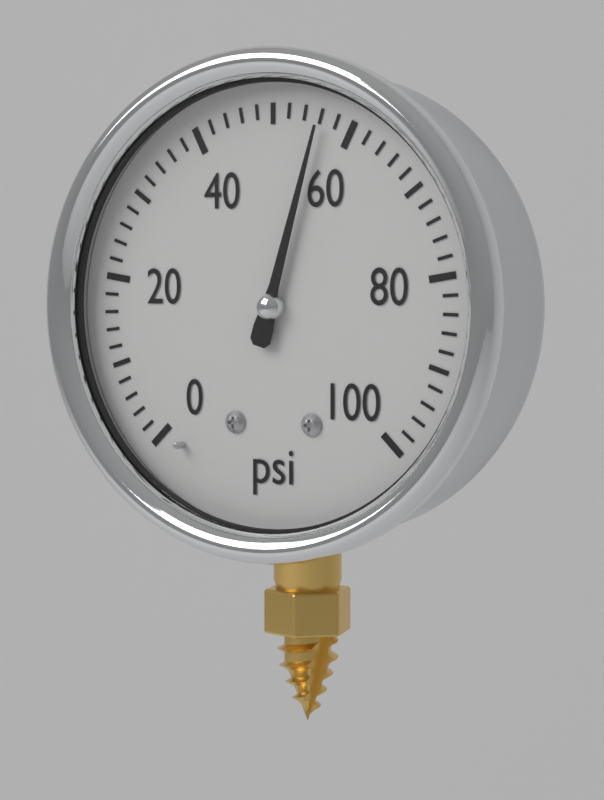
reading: 56 psi
